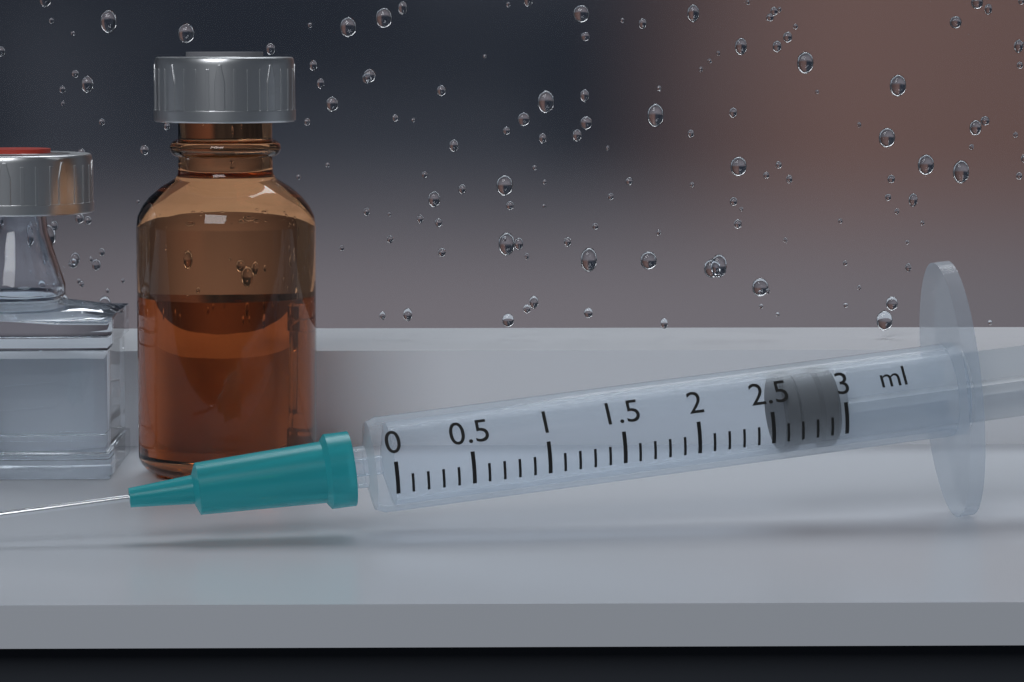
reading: 2.6 ml
